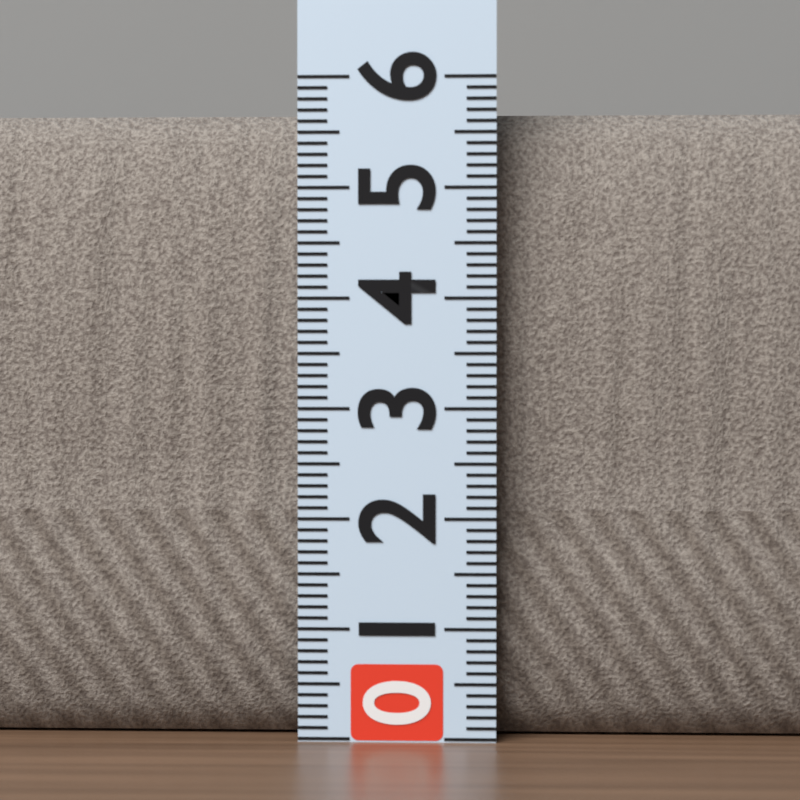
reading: 5.7 (no unit)
